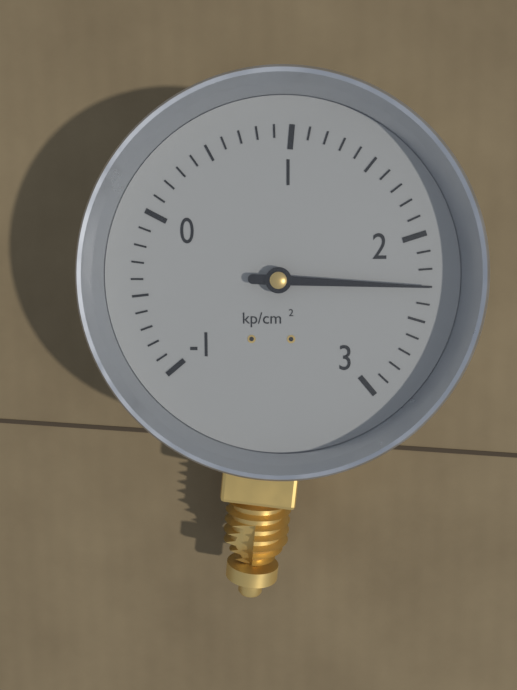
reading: 2.3 kp/cm²
